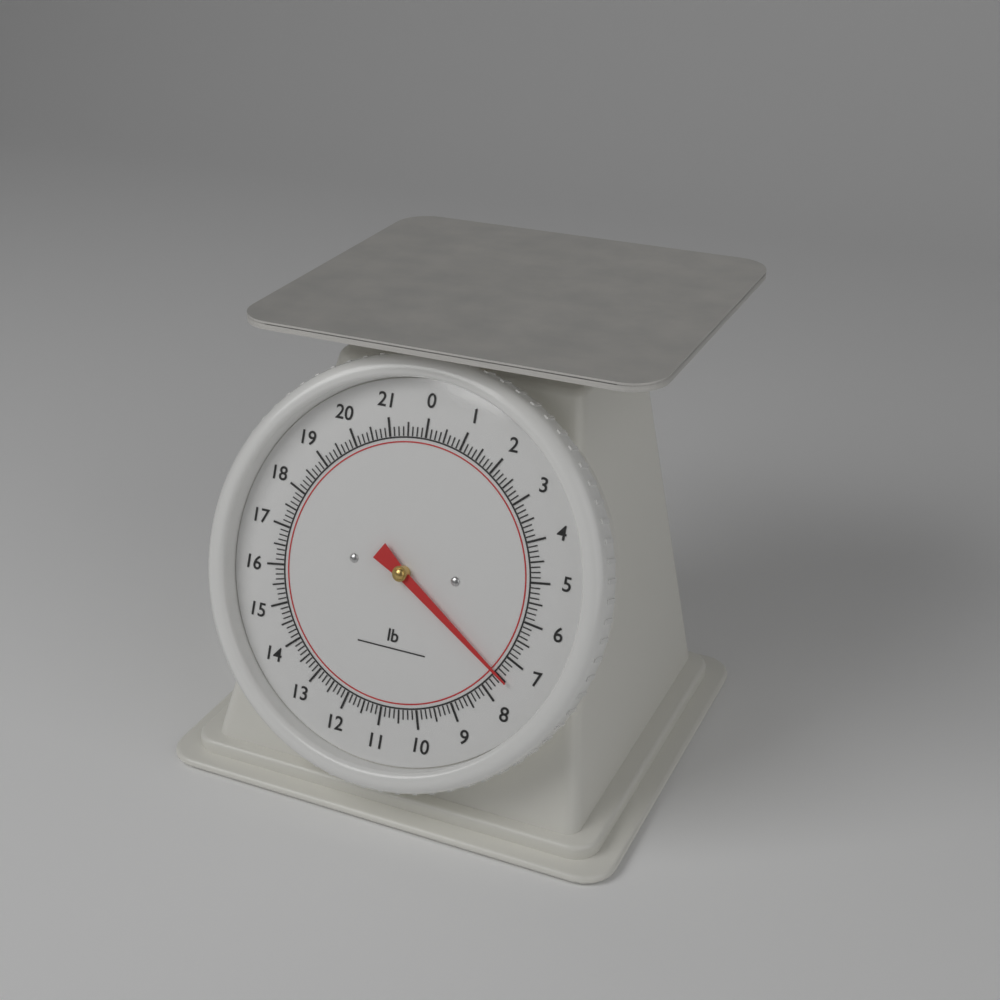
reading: 7.500 lb
